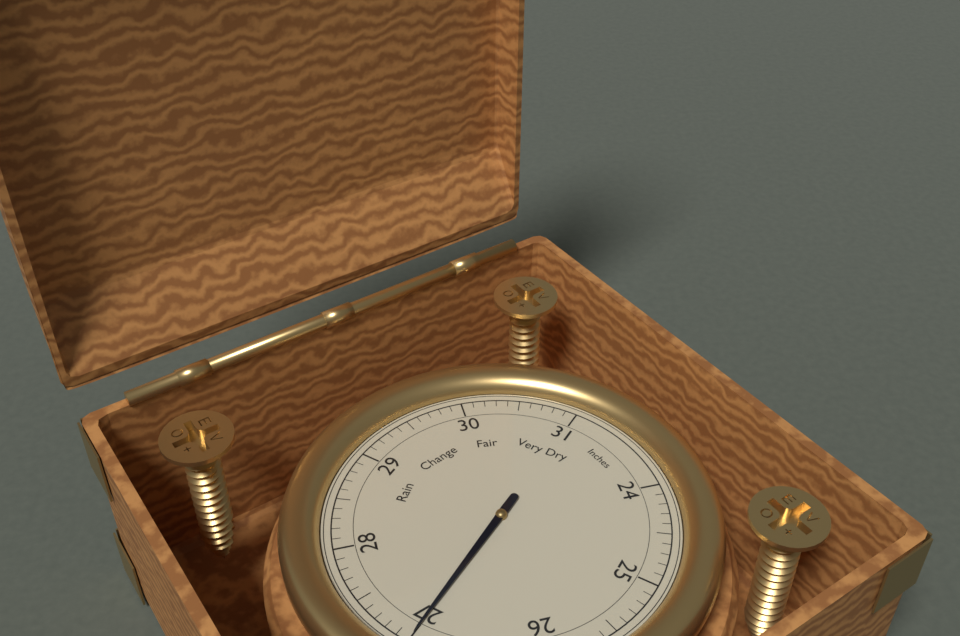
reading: 27.0 Inches
